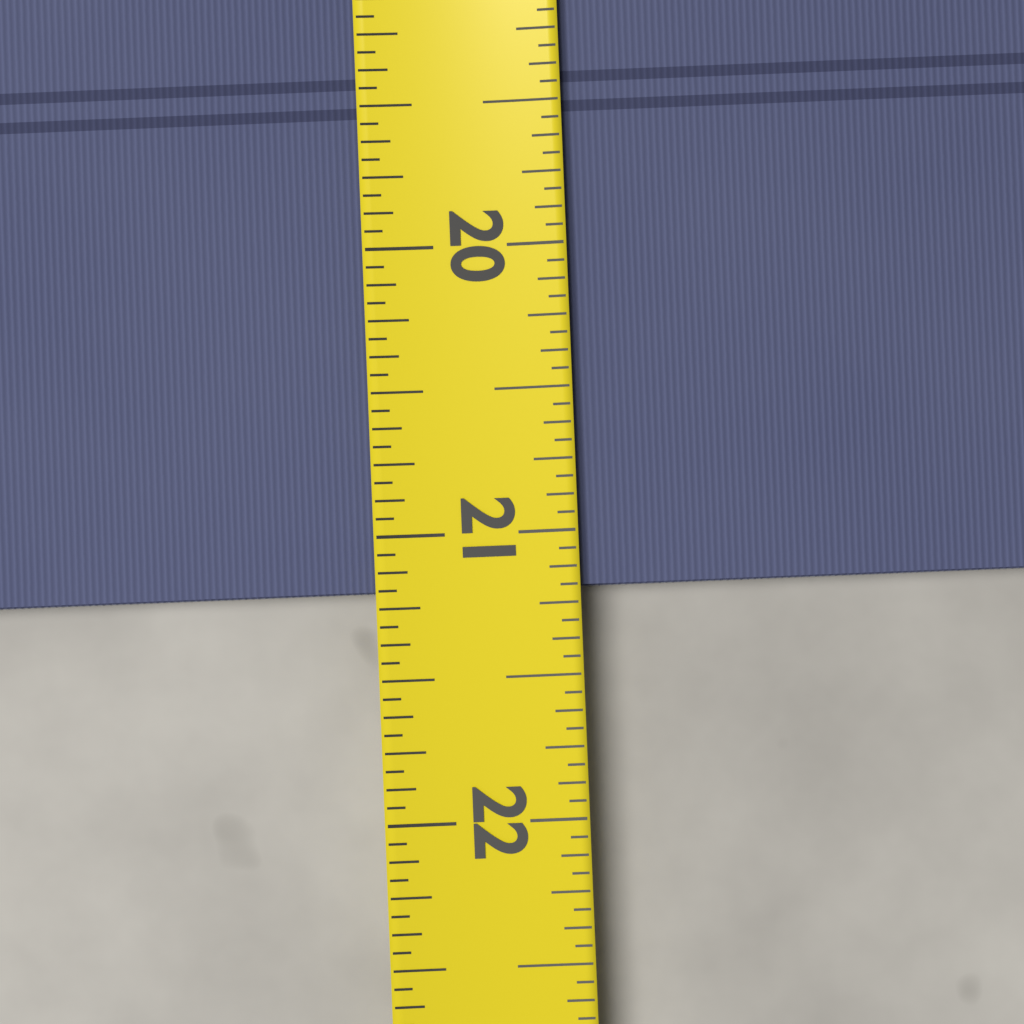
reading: 21.1875 (no unit)
